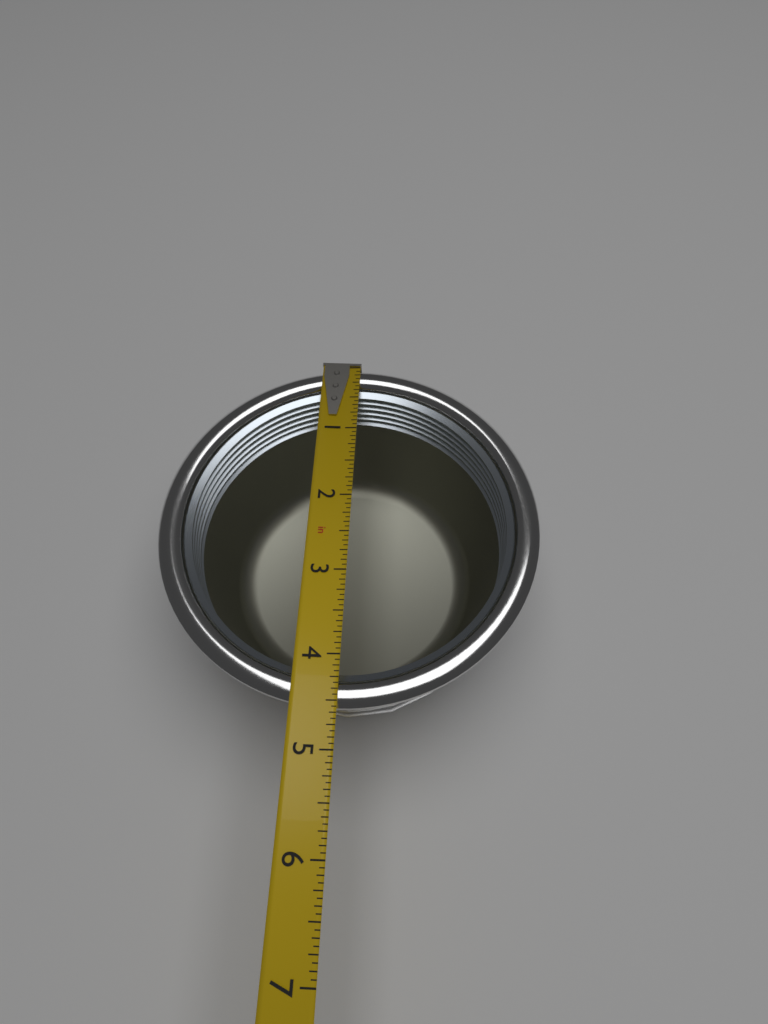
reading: 4.5625 in
